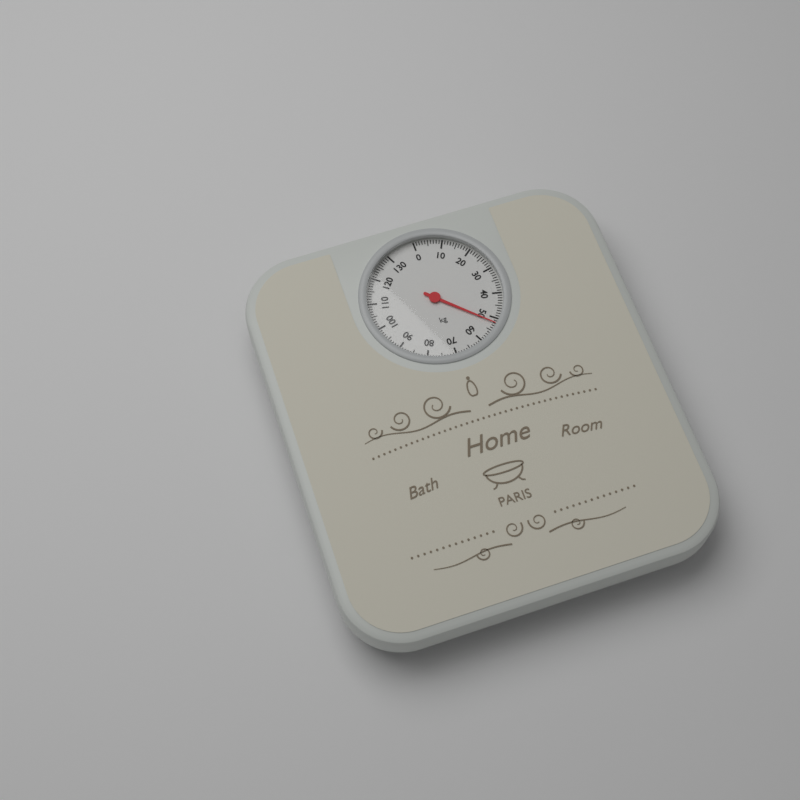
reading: 52 kg
